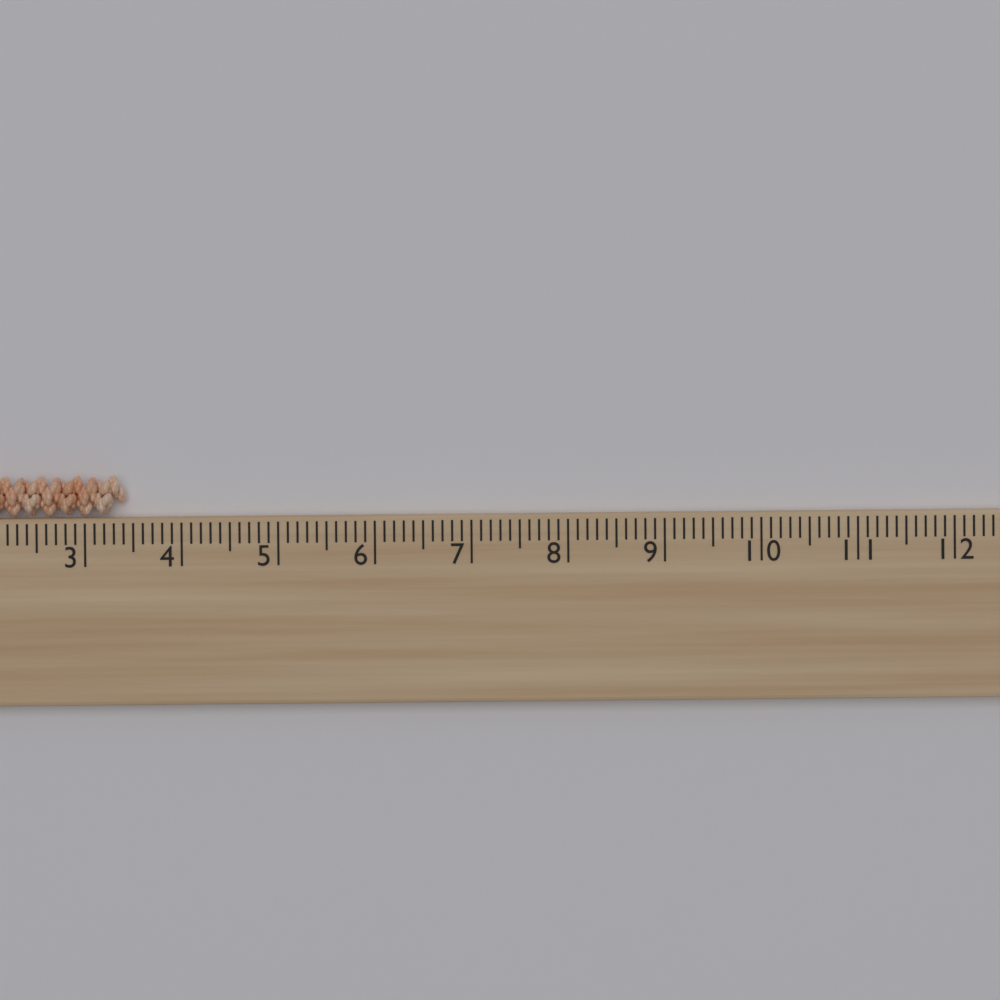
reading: 3.4 cm
